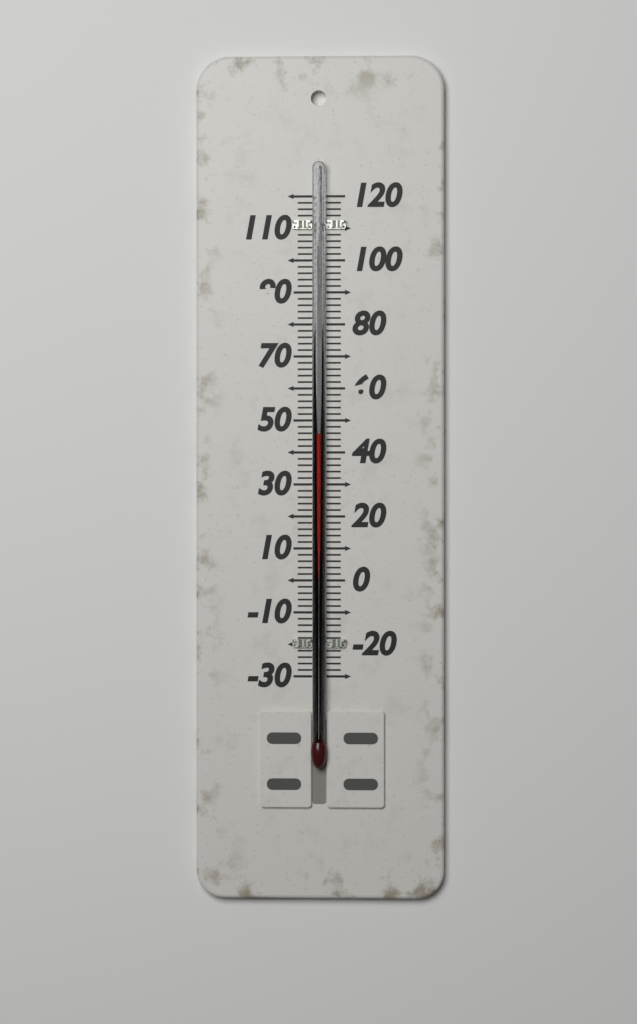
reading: 46 (no unit)
